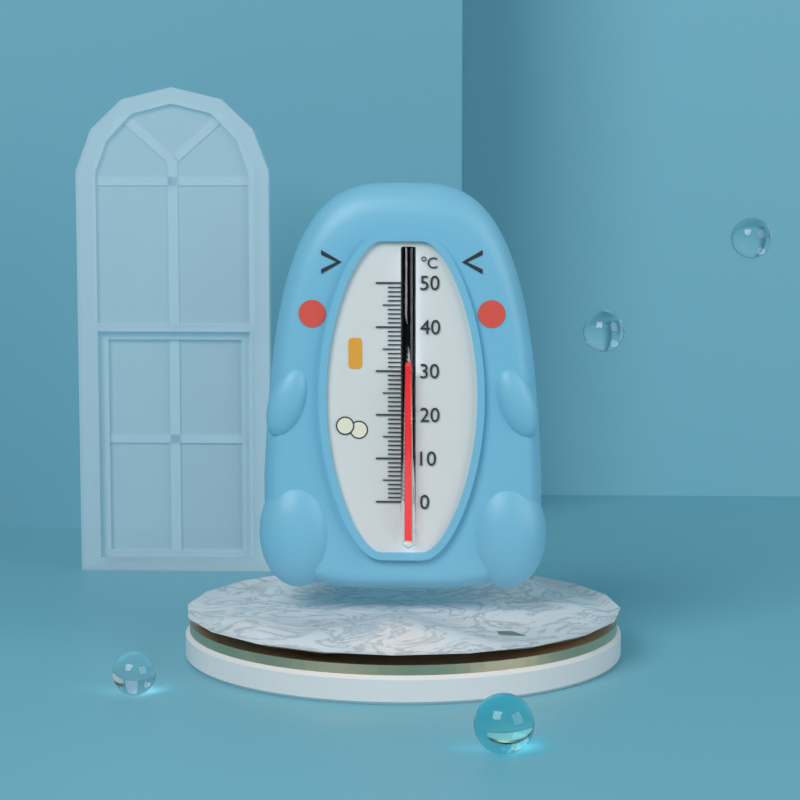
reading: 31 °C
